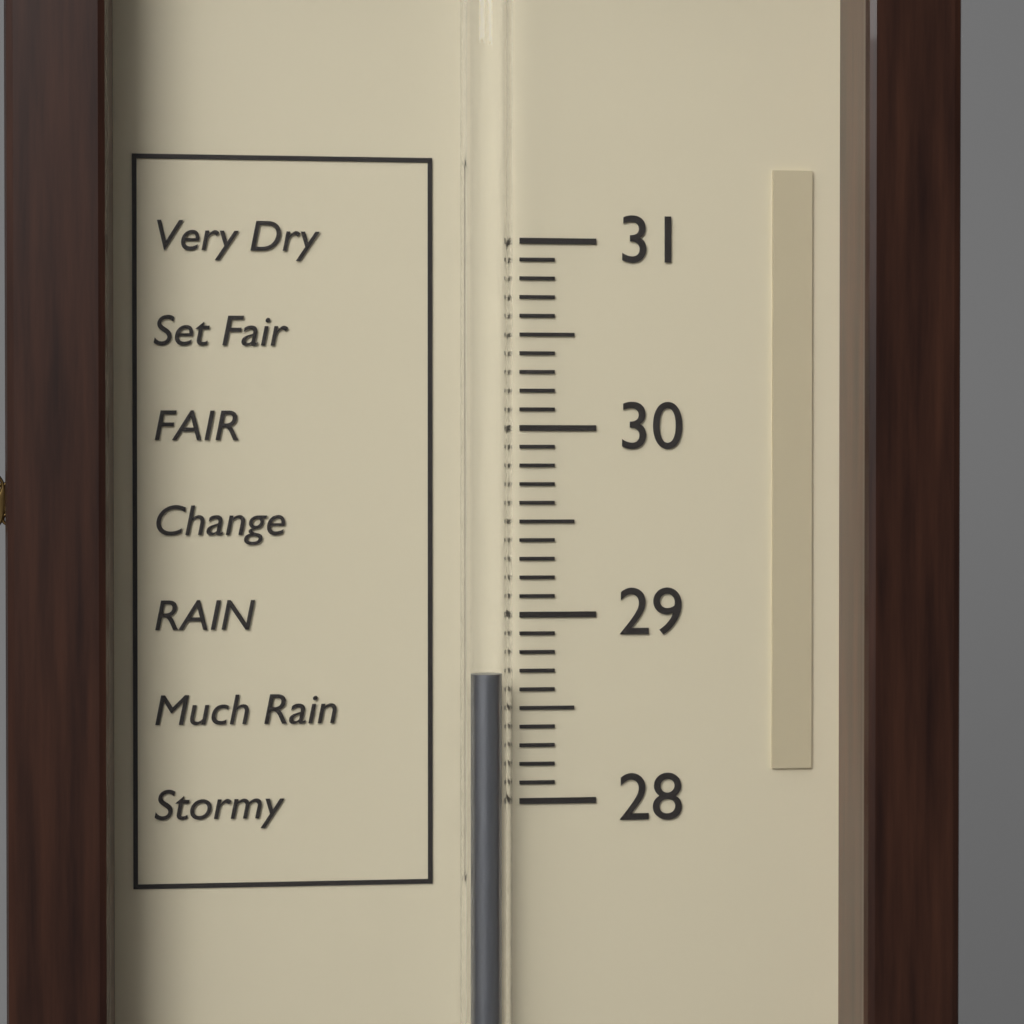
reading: 28.7 (no unit)
